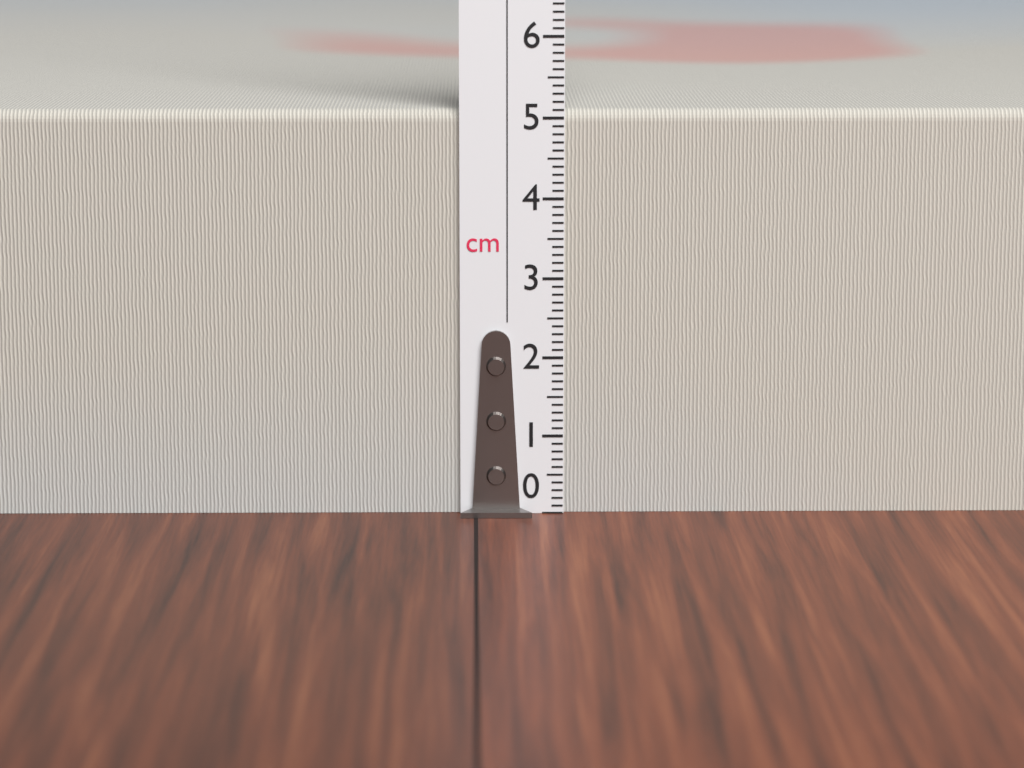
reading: 5.1 cm
